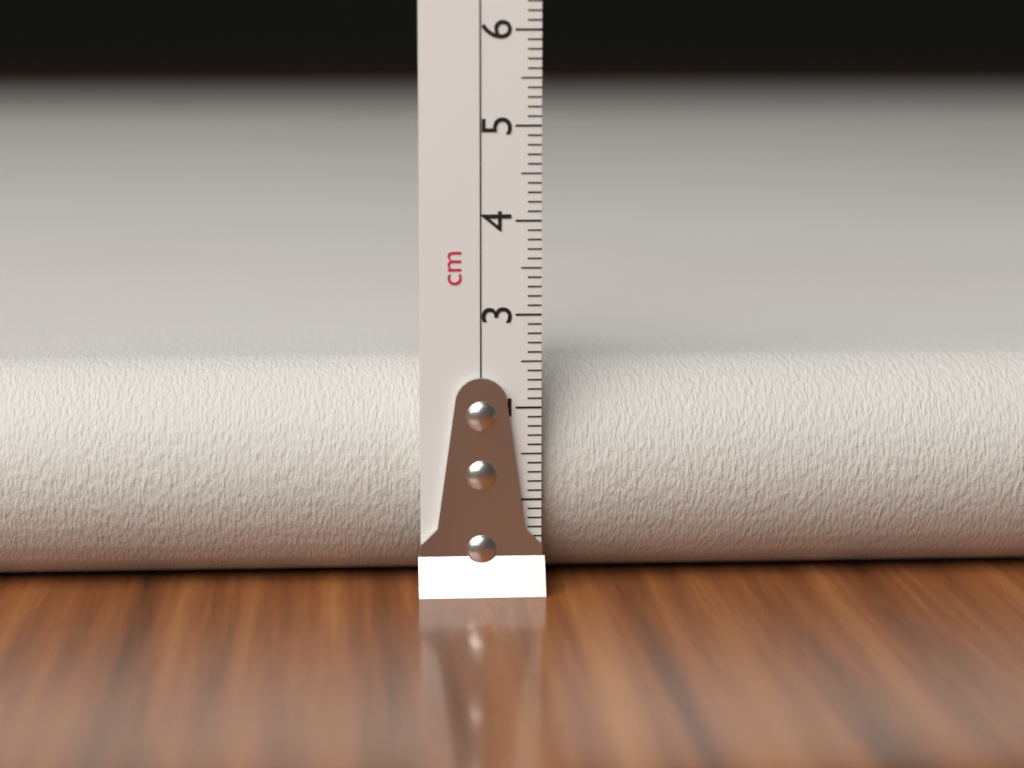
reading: 2.4 cm
